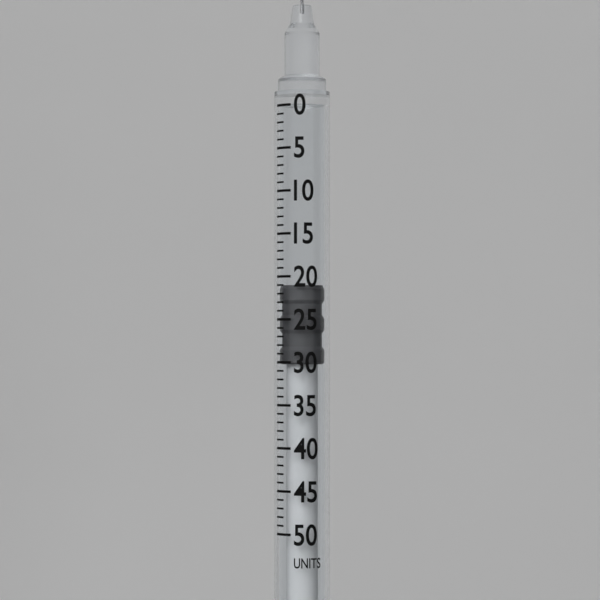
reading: 21 units
